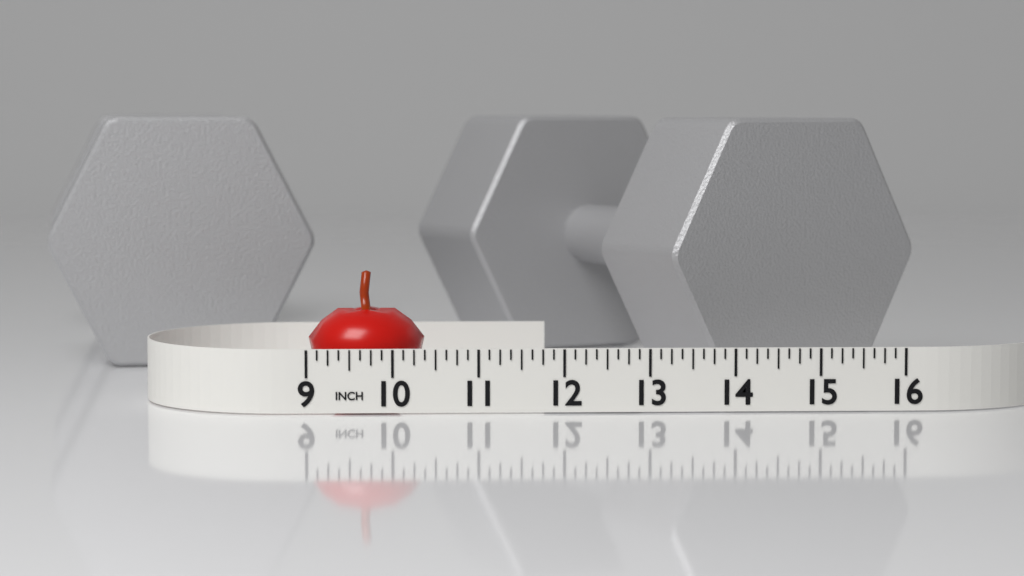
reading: 10.375 in
